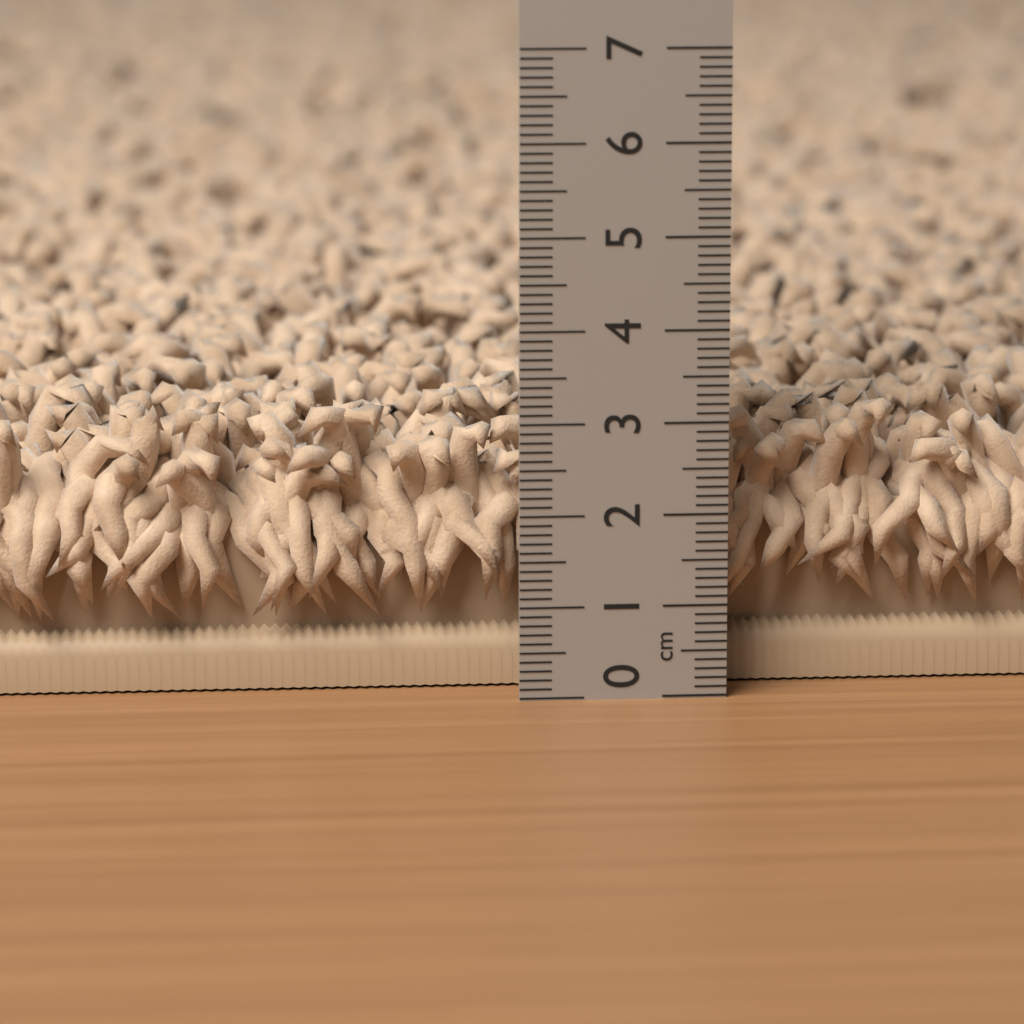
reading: 3.1 cm
